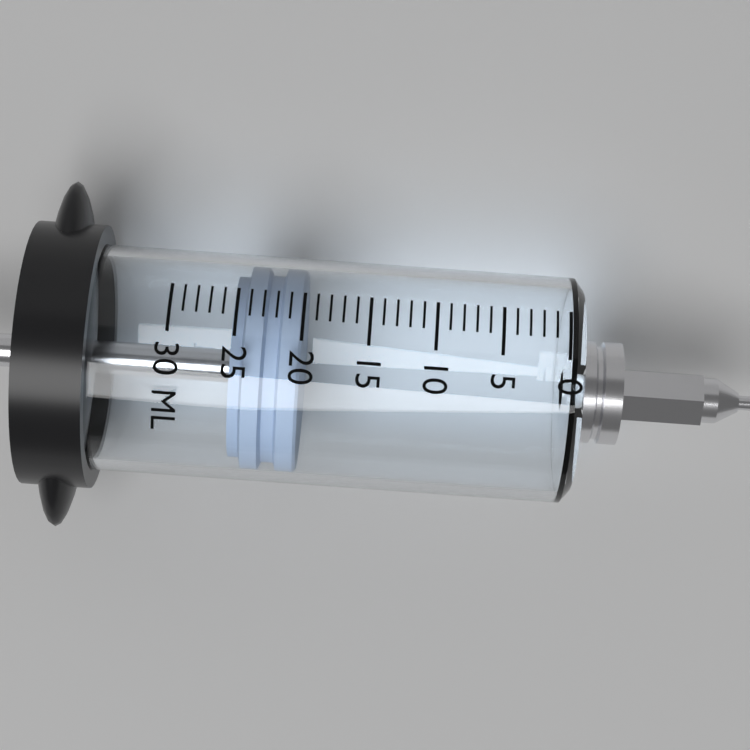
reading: 20 ml
